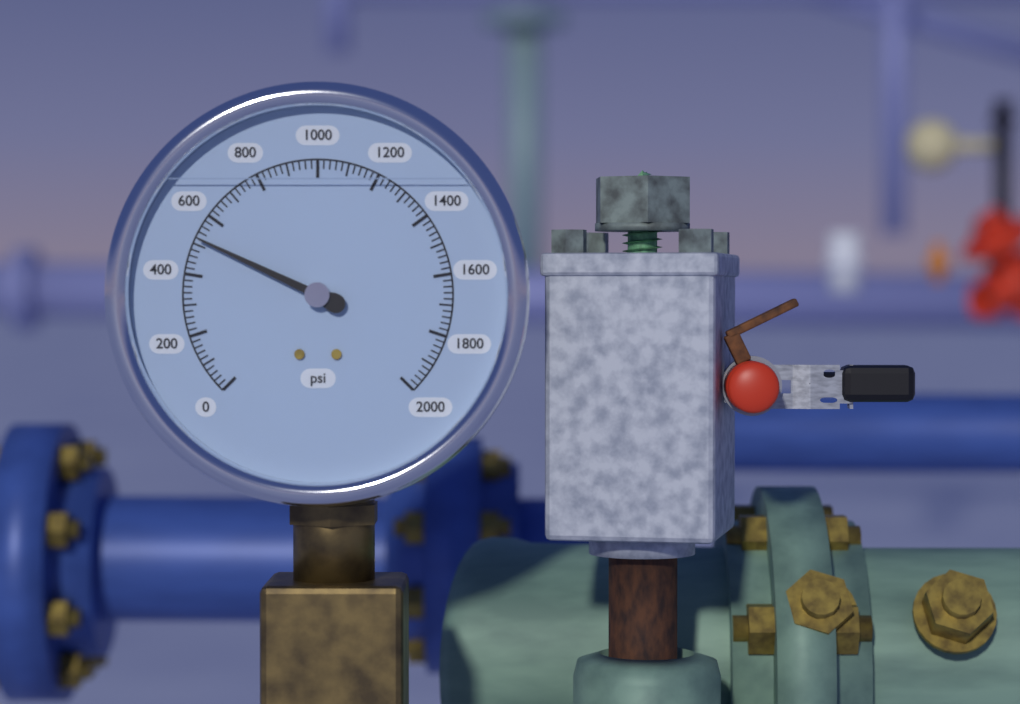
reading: 520 psi
